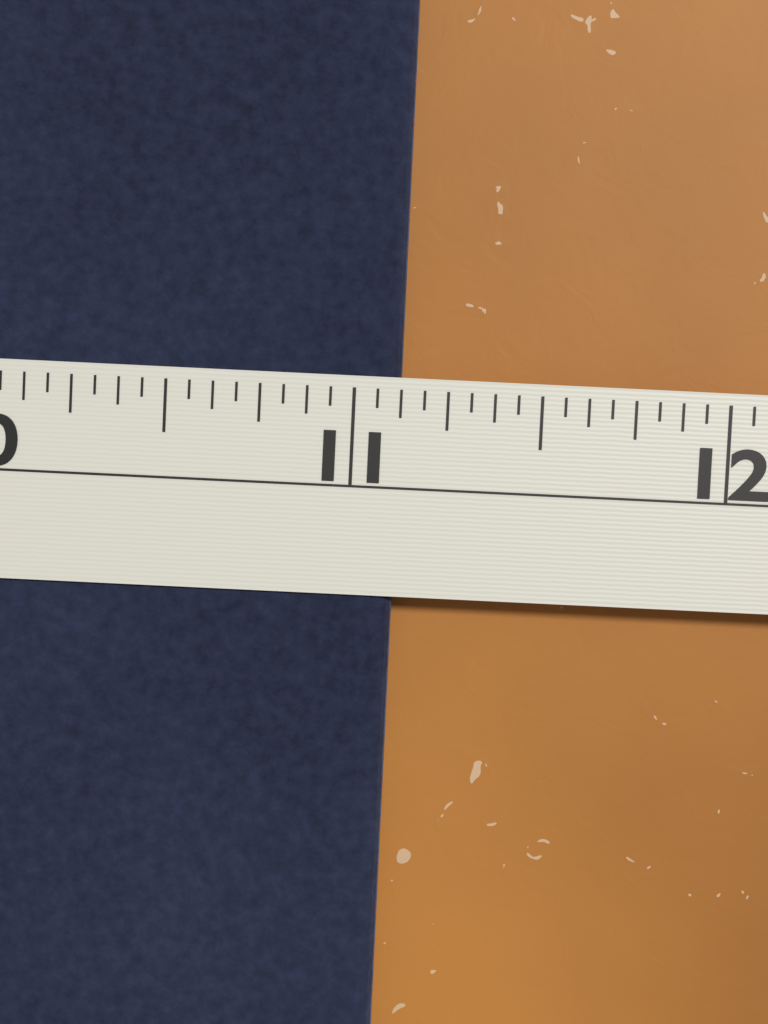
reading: 11.1250 in
